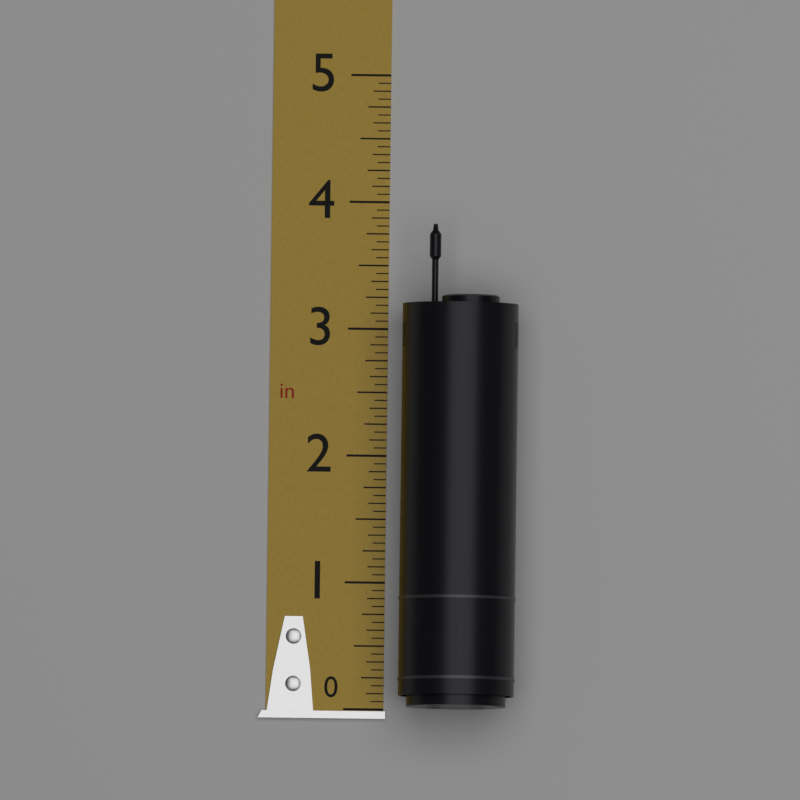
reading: 3.8125 in
